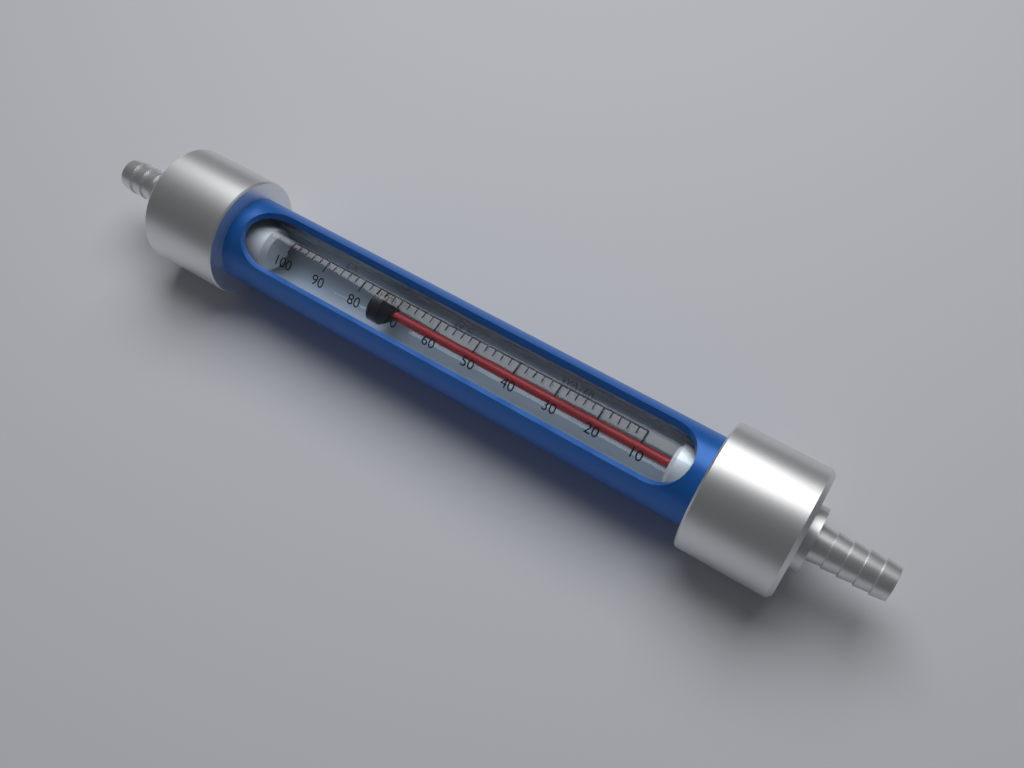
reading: 78 L/h
